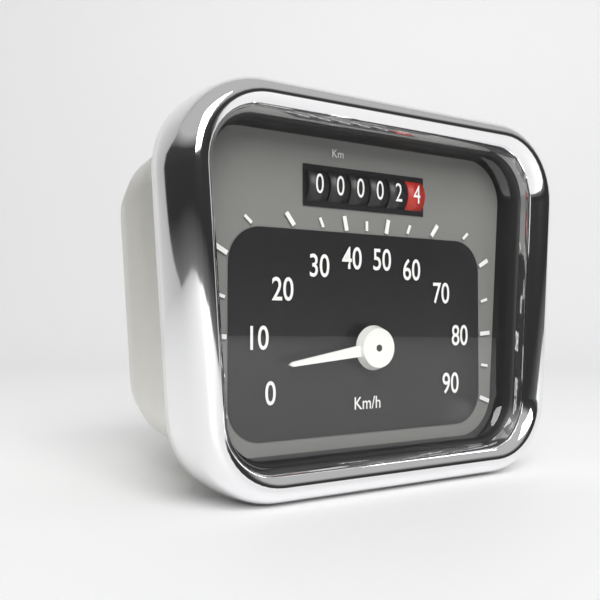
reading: 5 km/h
